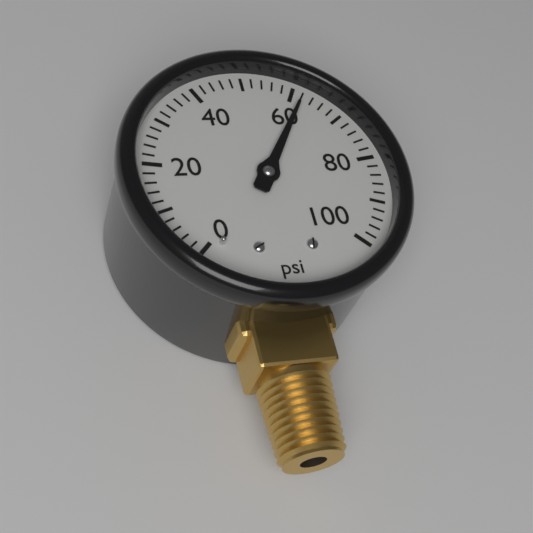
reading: 62 psi
